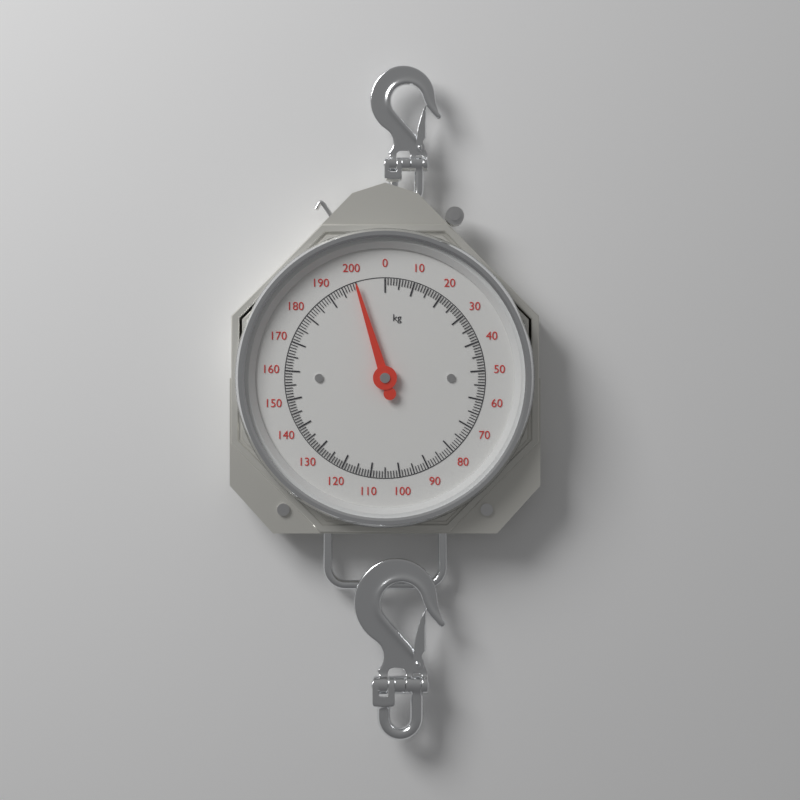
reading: 200 kg
